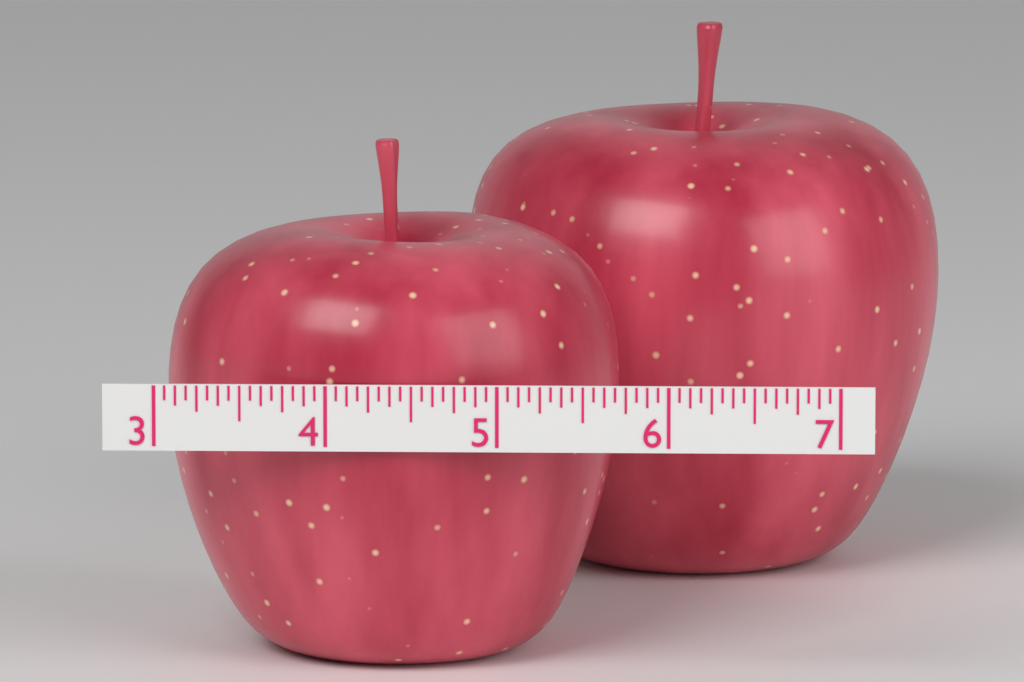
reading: 5.6875 (no unit)
